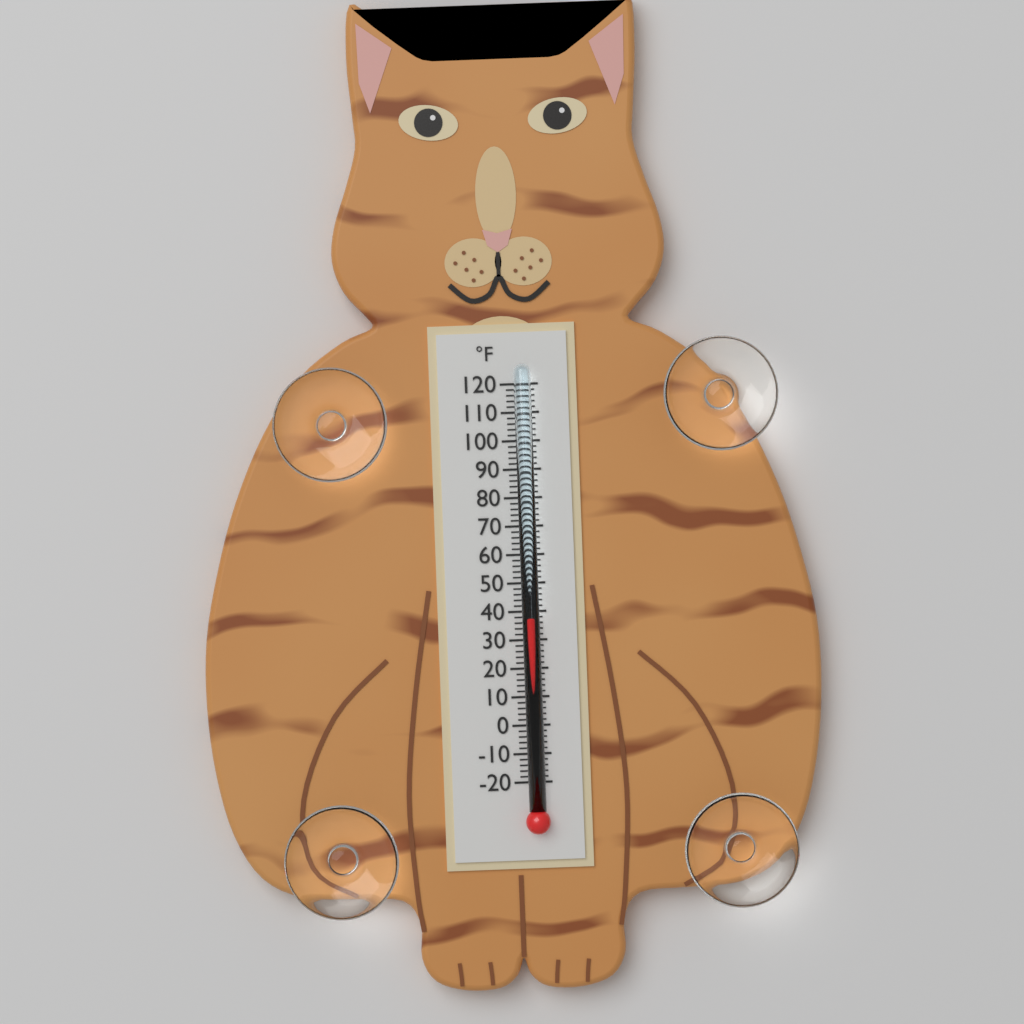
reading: 38 °F
